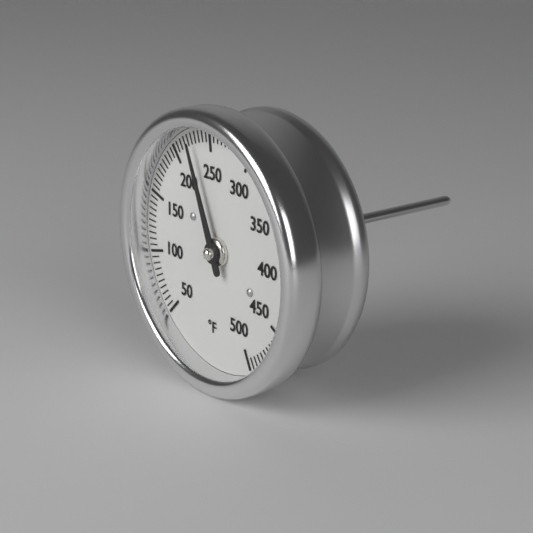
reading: 225 °F
